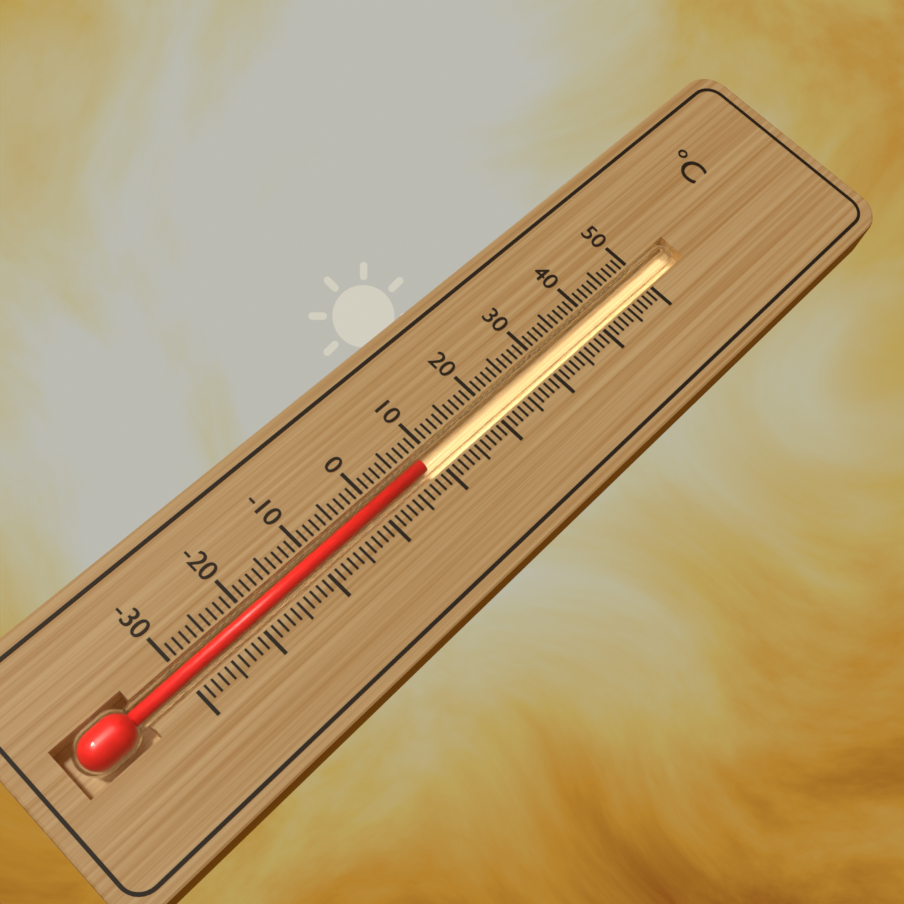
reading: 8 °C
